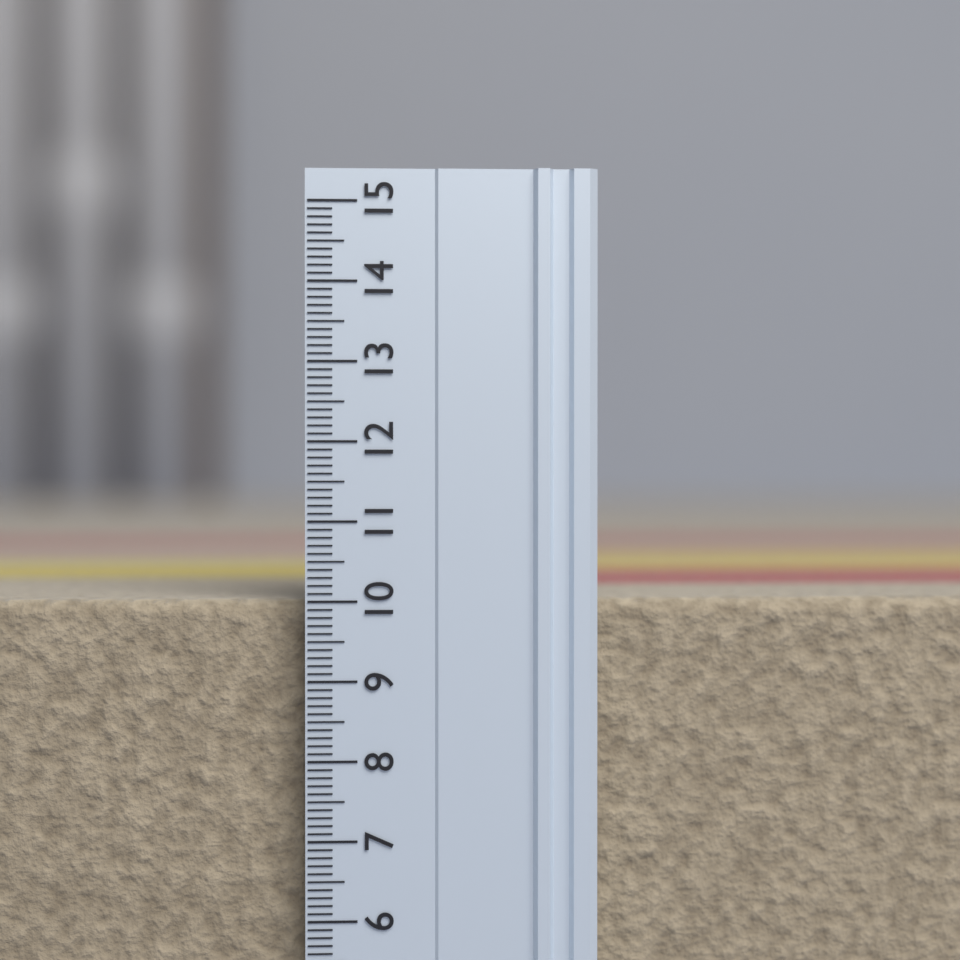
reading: 10.0 (no unit)
